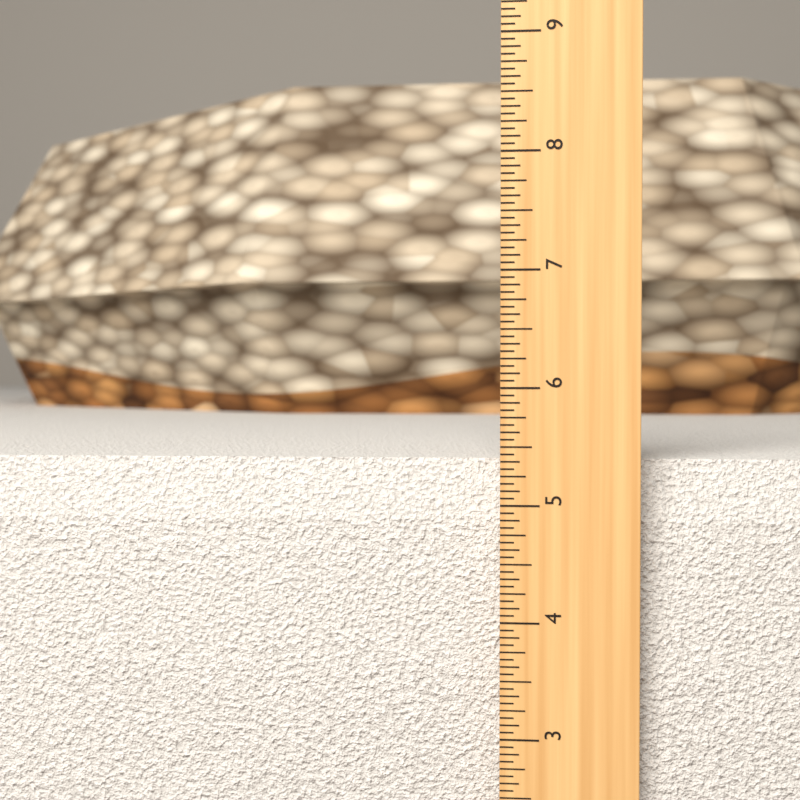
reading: 5.3750 in
